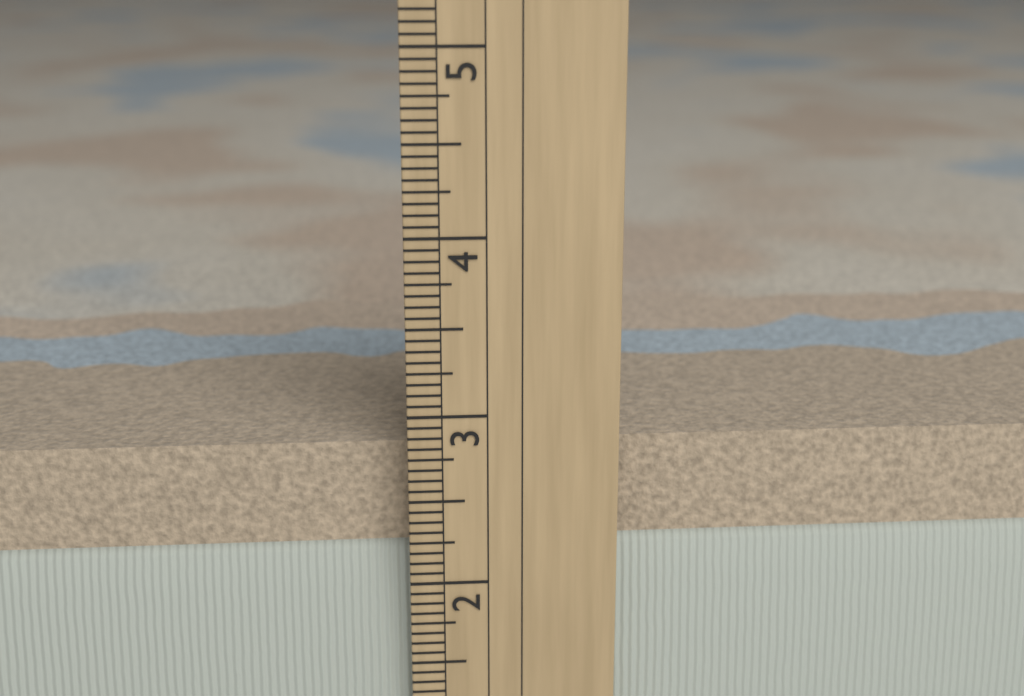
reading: 2.8125 in
